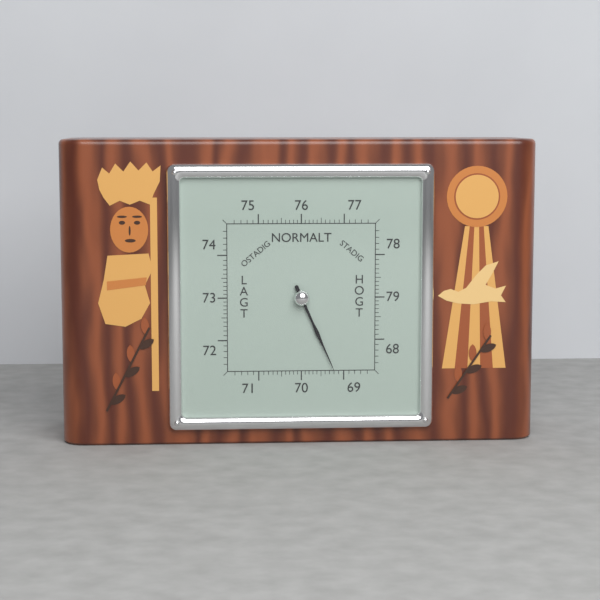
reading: 69.2 (no unit)
